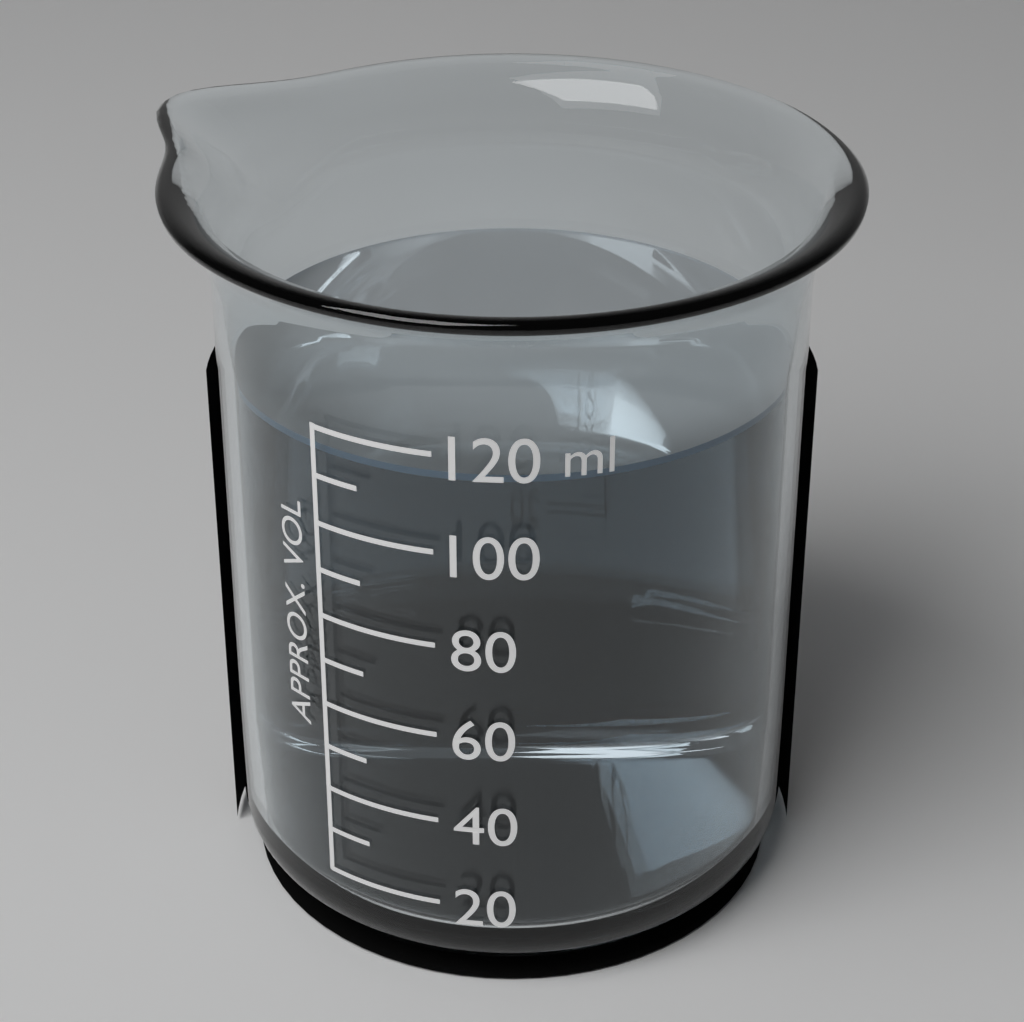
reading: 115 ml
